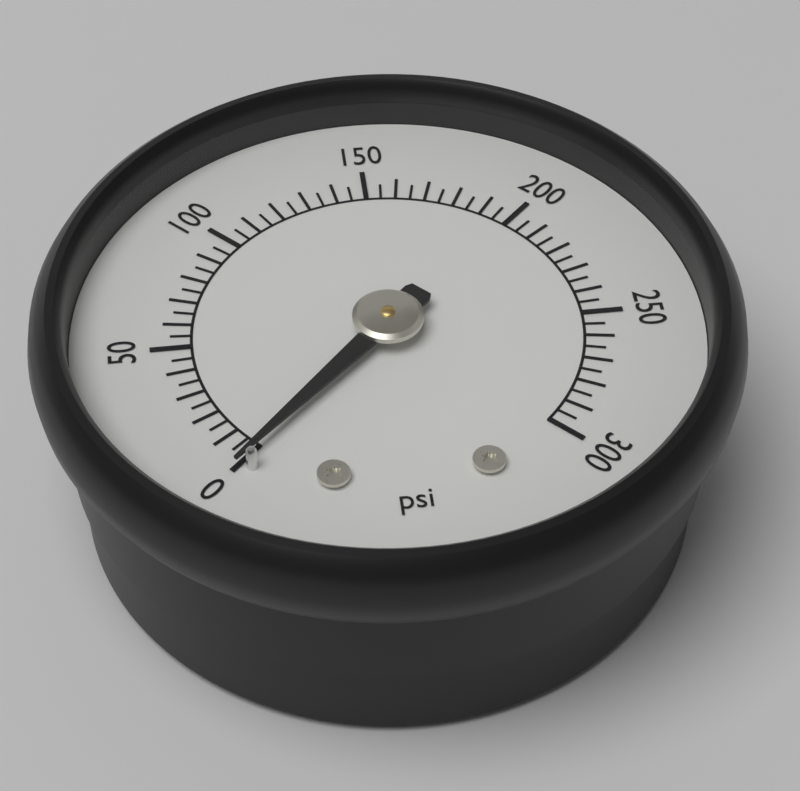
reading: 0 psi
